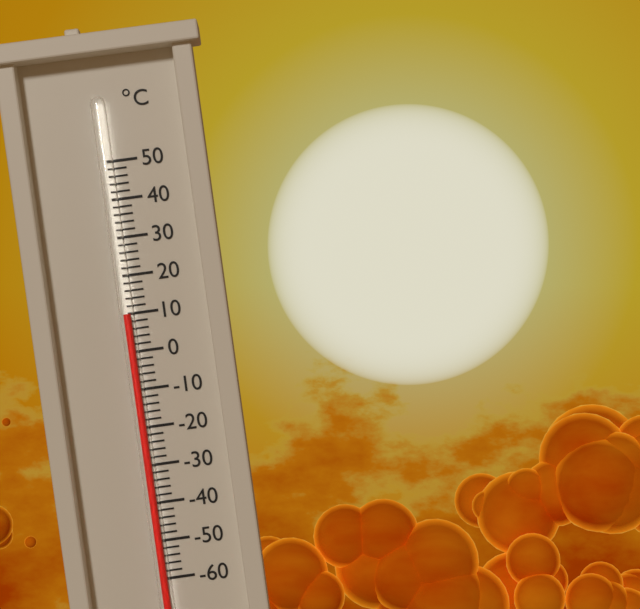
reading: 10 °C
